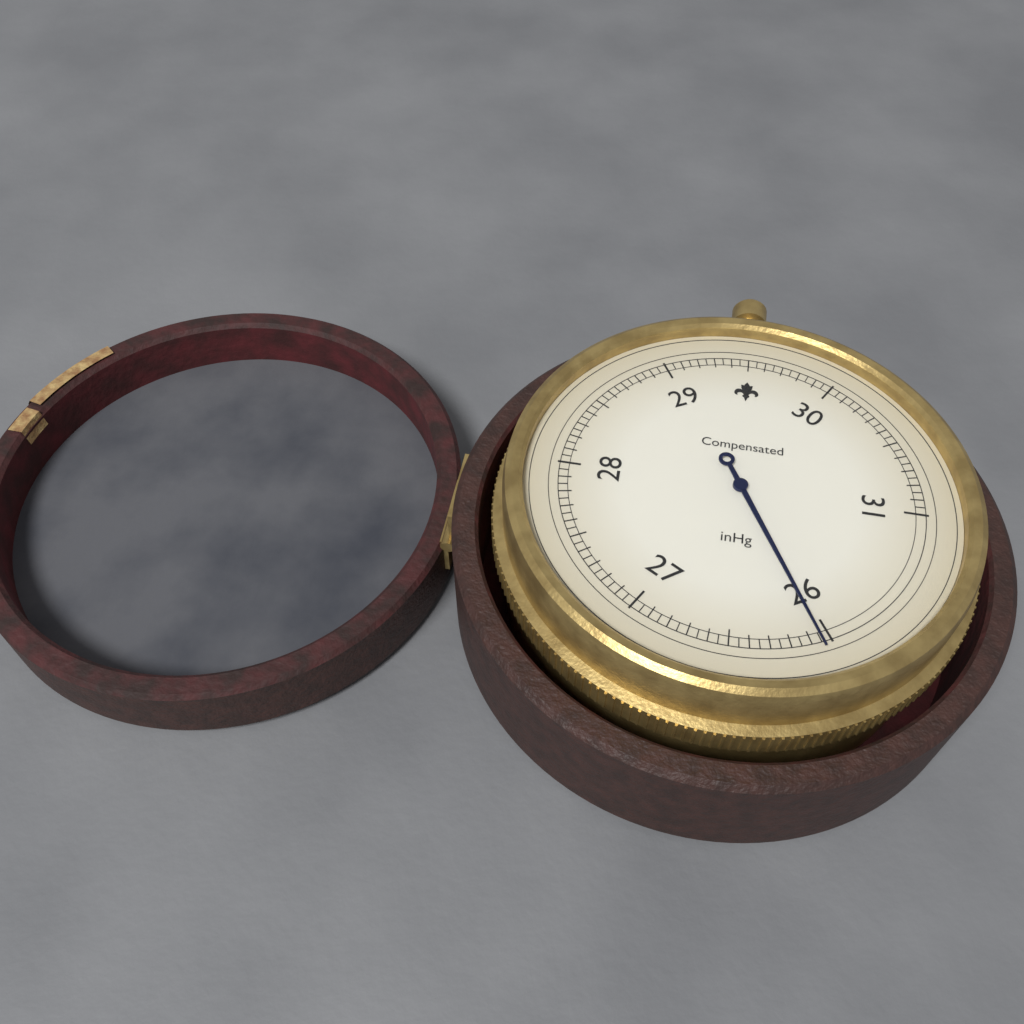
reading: 26.05 inHg
